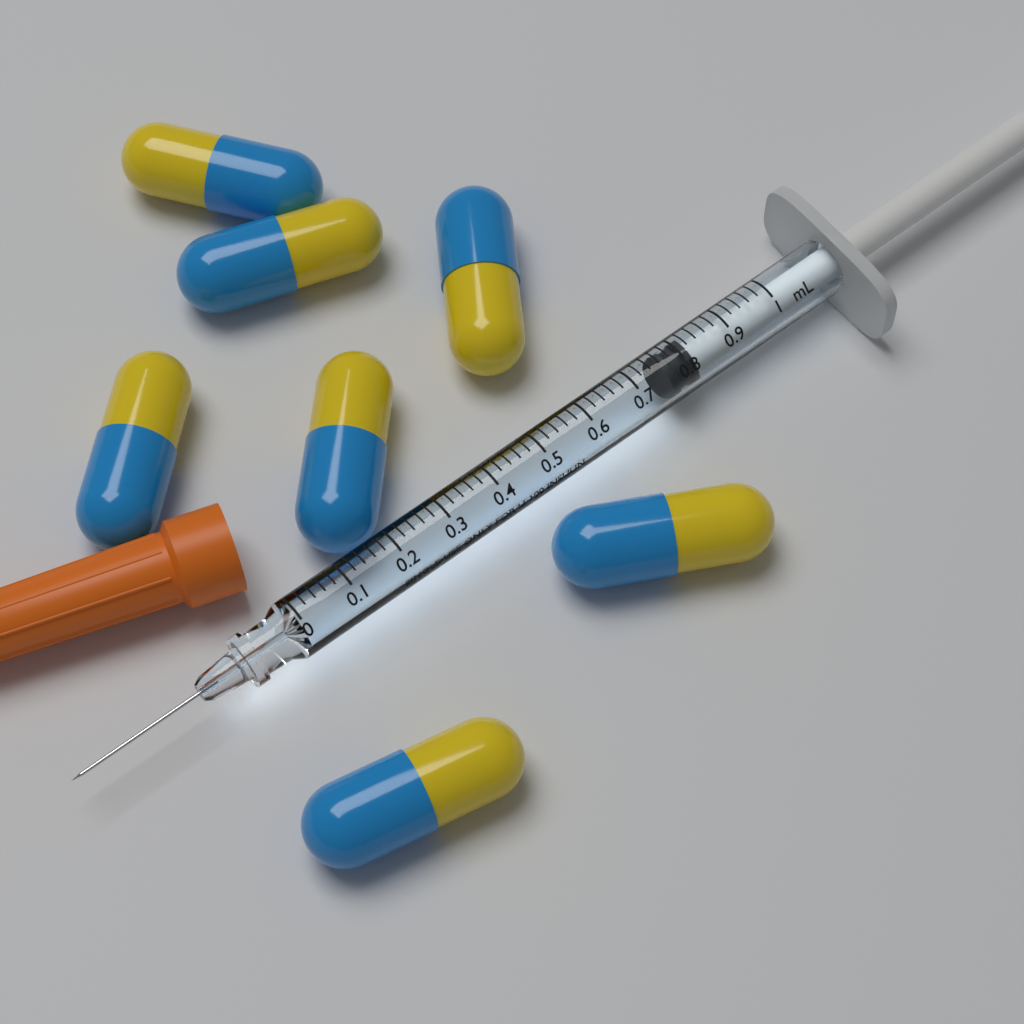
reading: 0.76 mL
